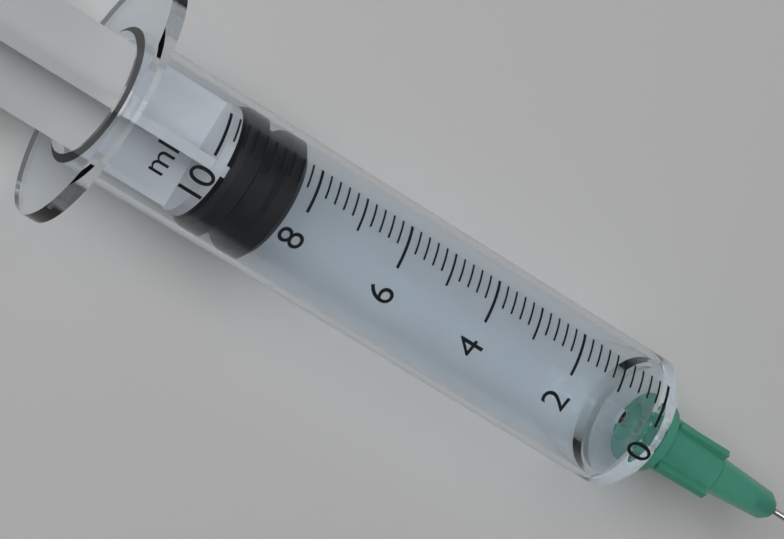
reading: 8.2 ml
